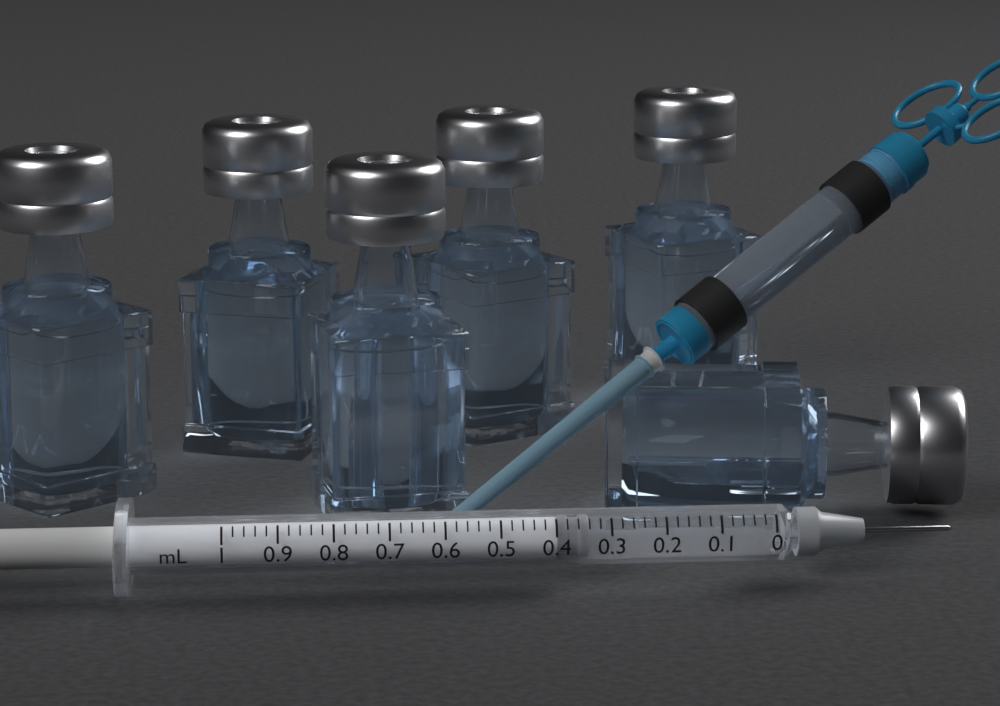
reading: 0.34 mL
